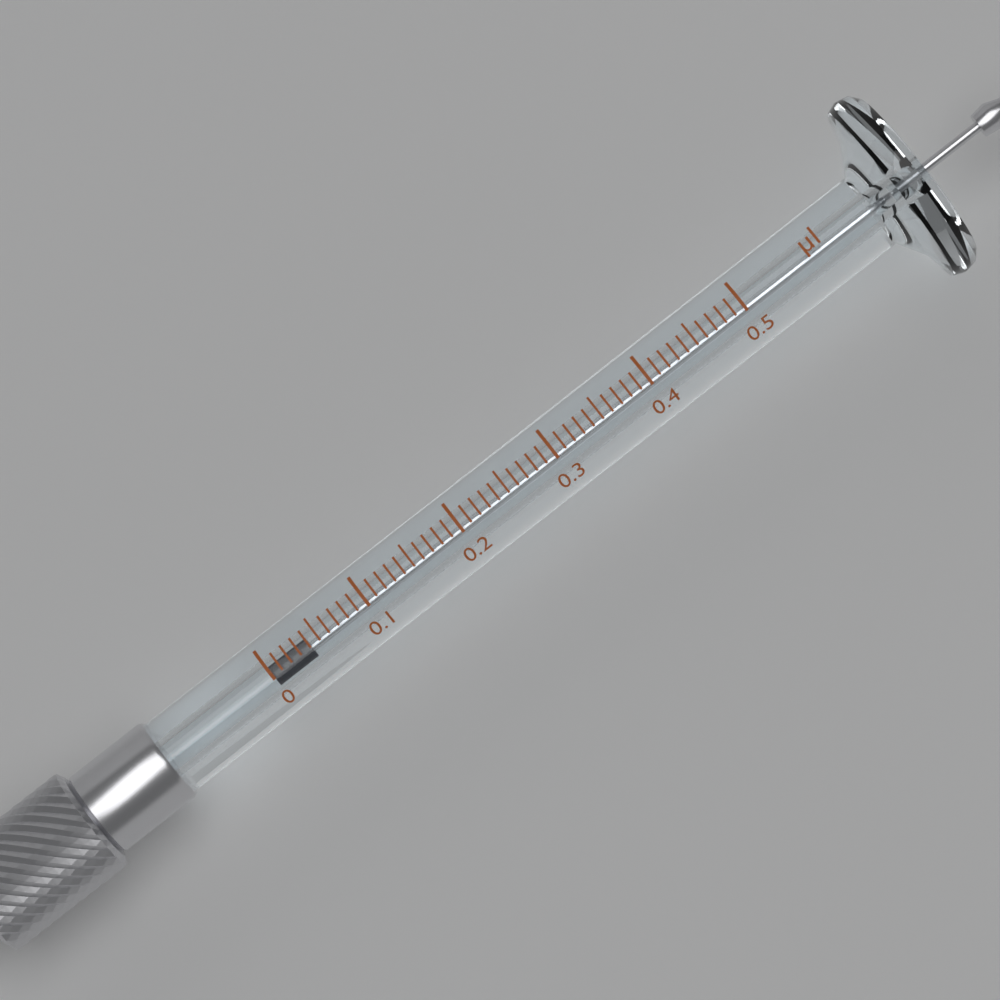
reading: 0.00 µl
